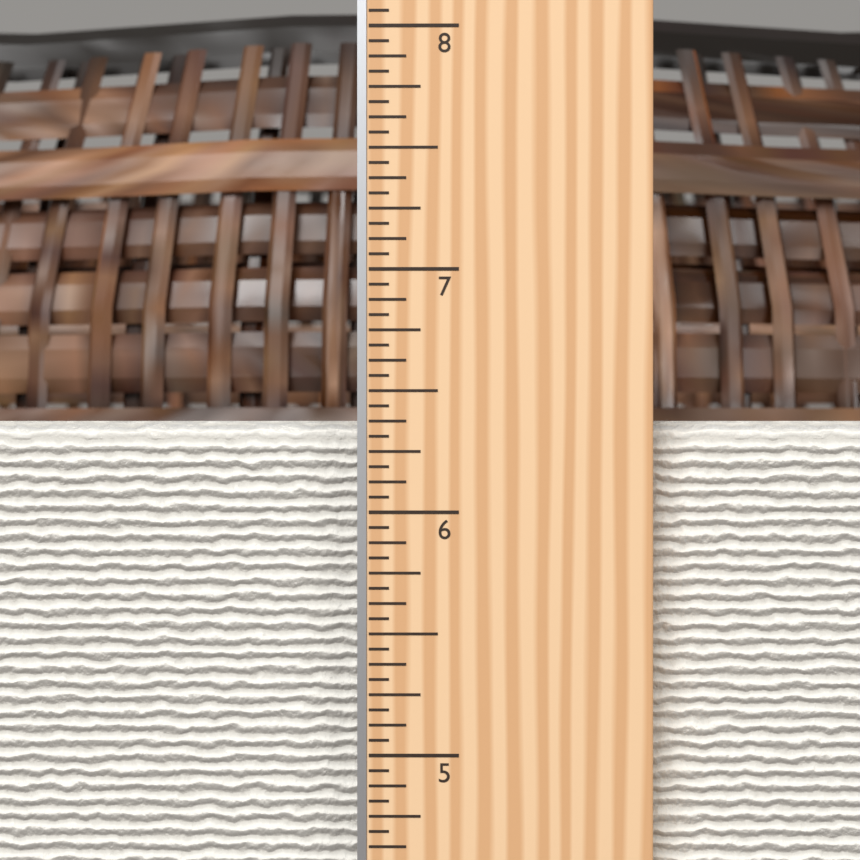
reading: 6.3750 in
